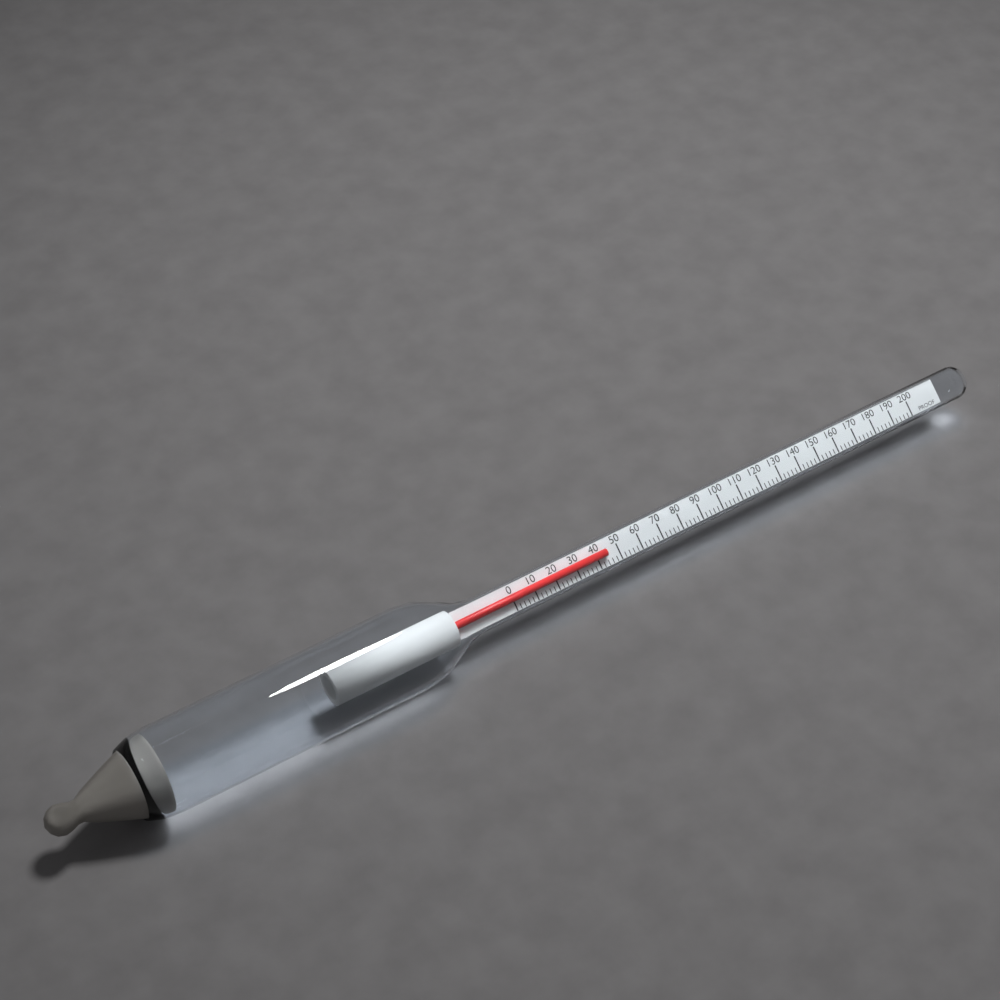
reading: 44 proof
